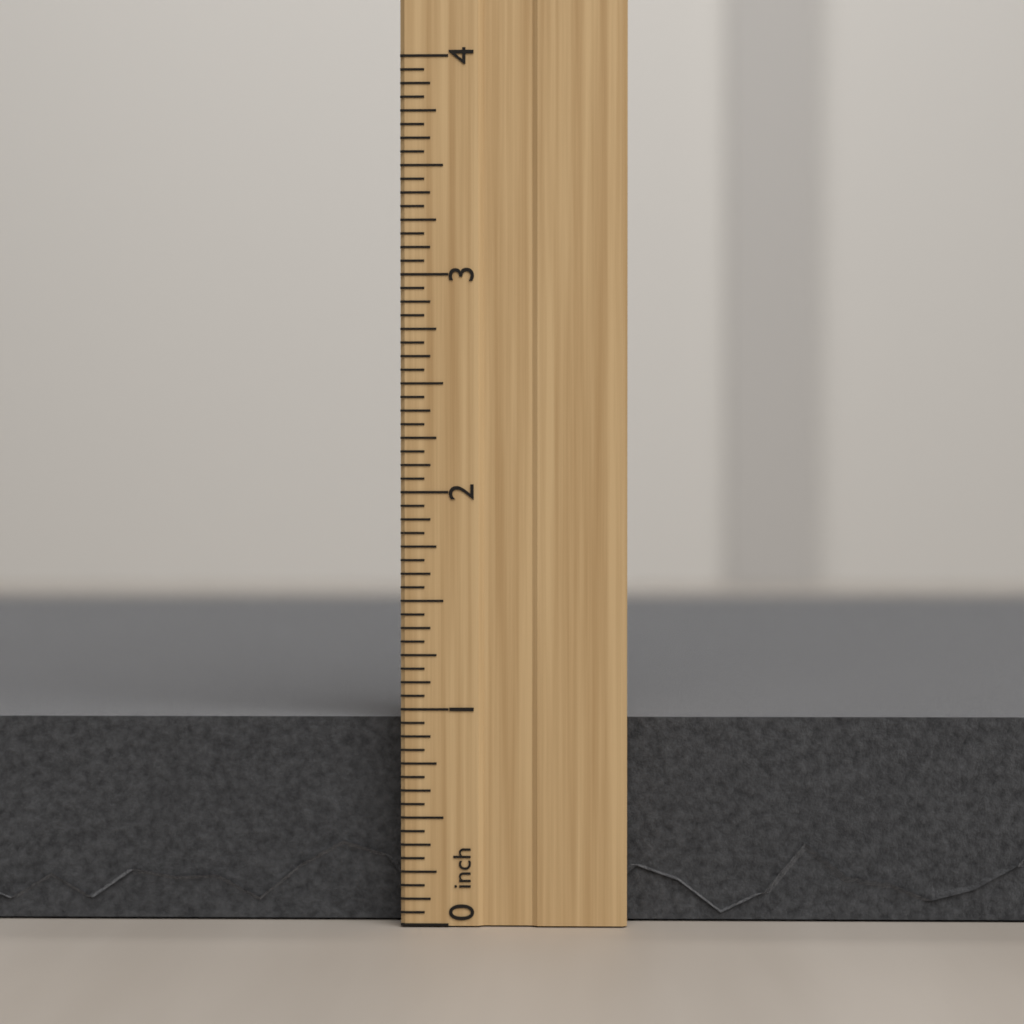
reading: 1.0000 inch
